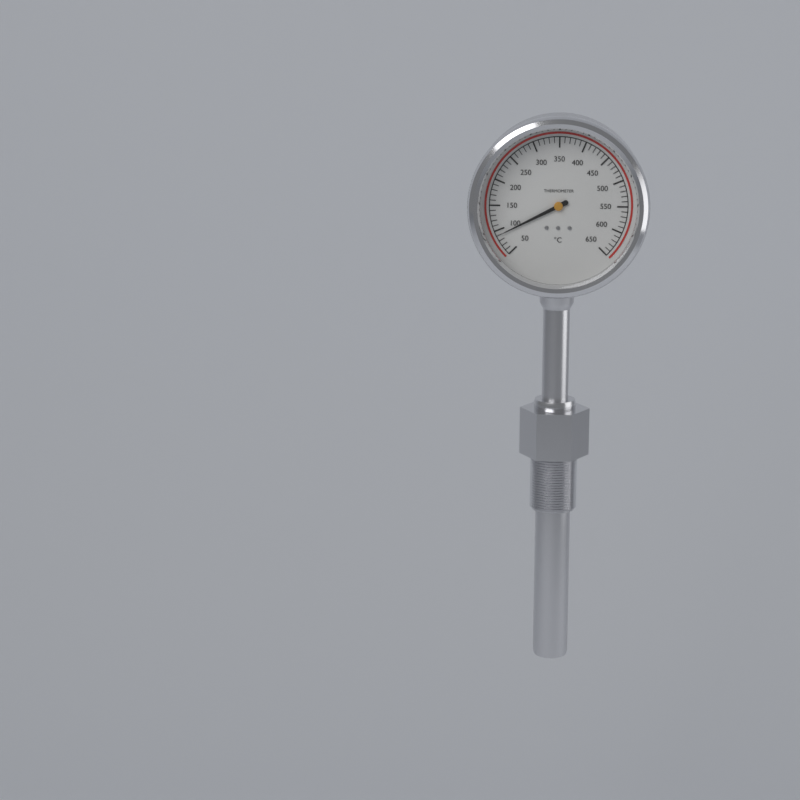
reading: 90 °C
